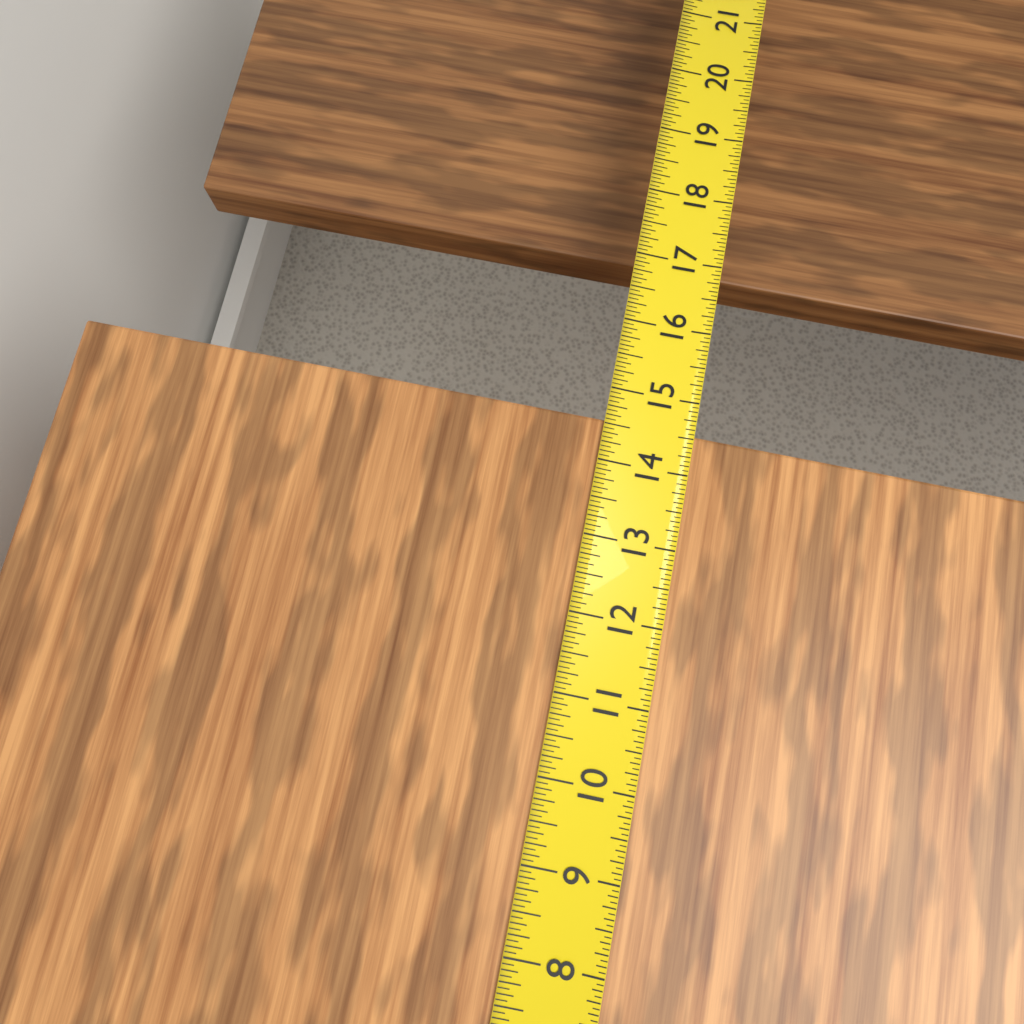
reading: 14.5625 in
